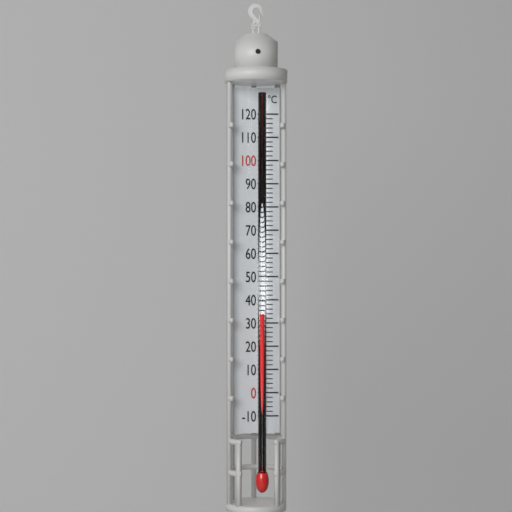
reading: 34 °C
